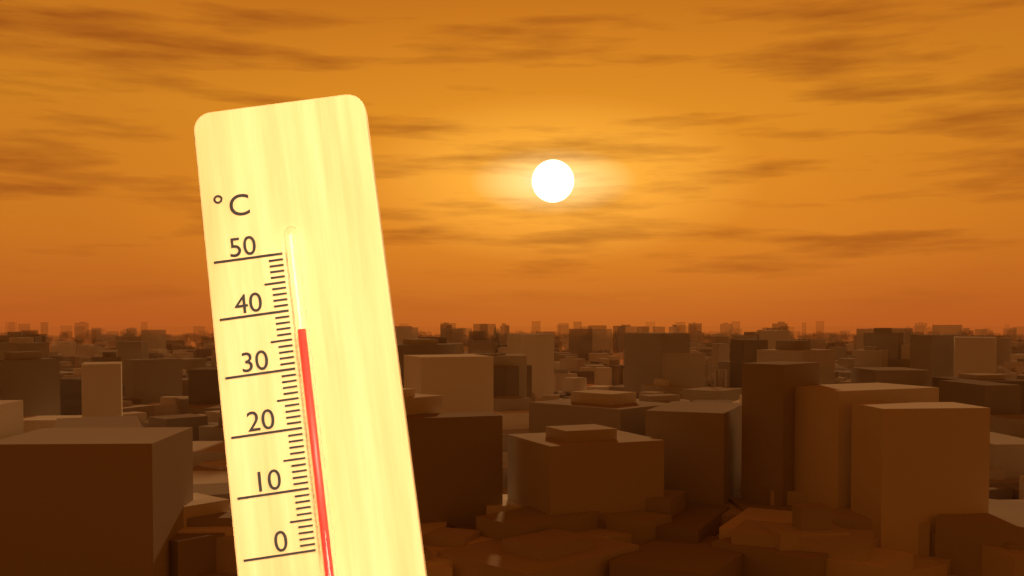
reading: 36 °C
